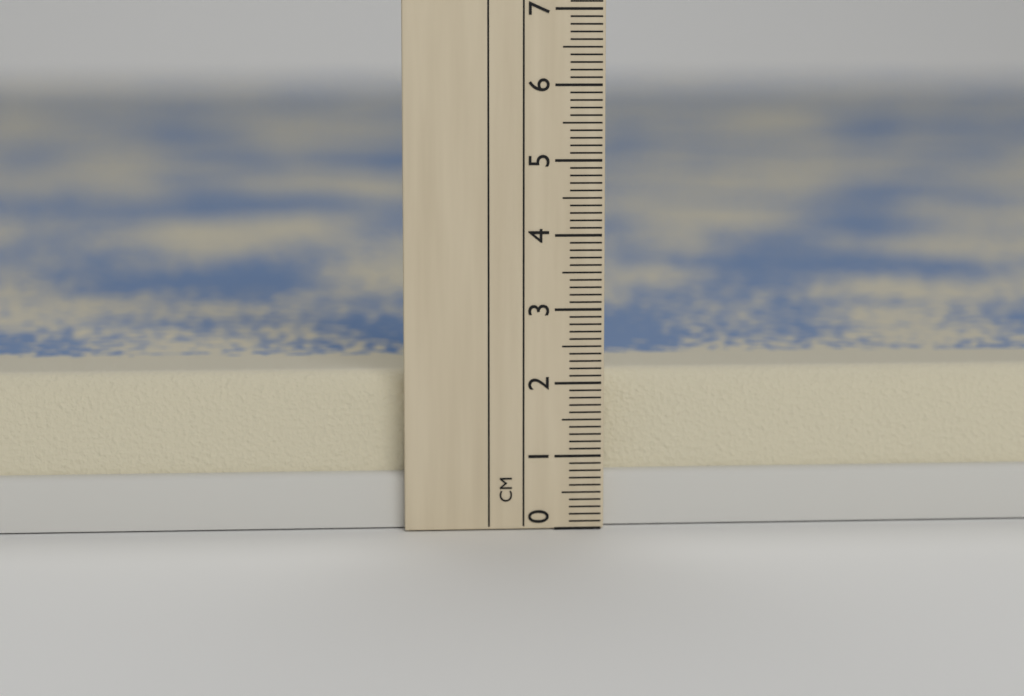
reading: 2.1 cm
